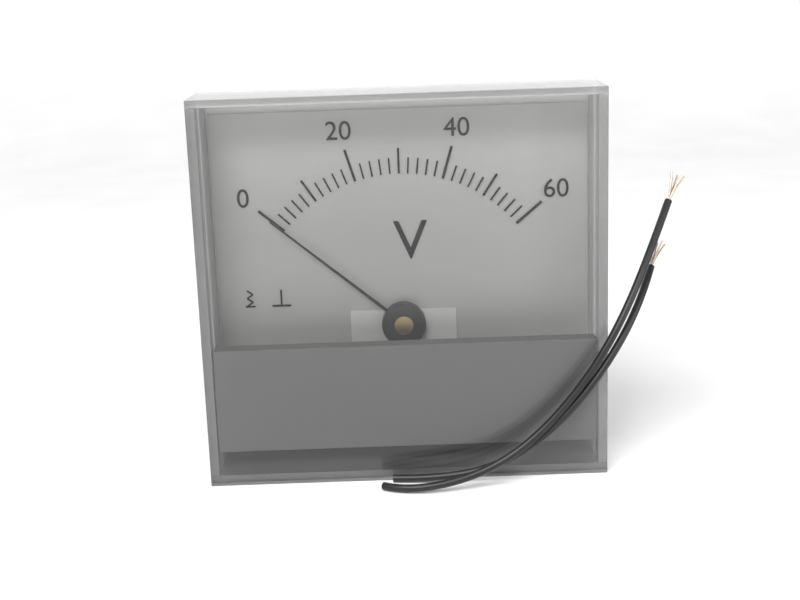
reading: 0 V
